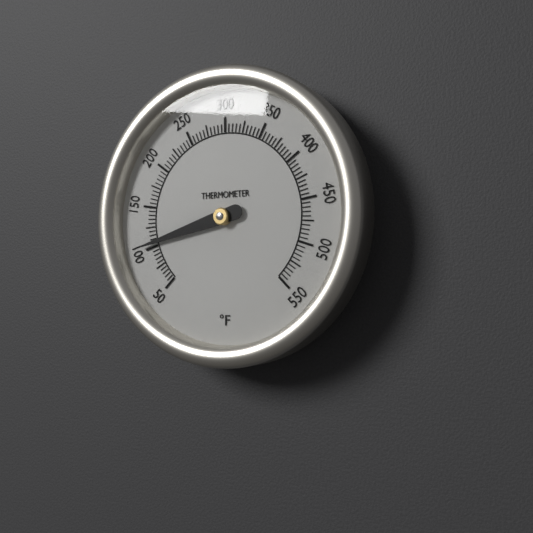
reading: 105 °F
